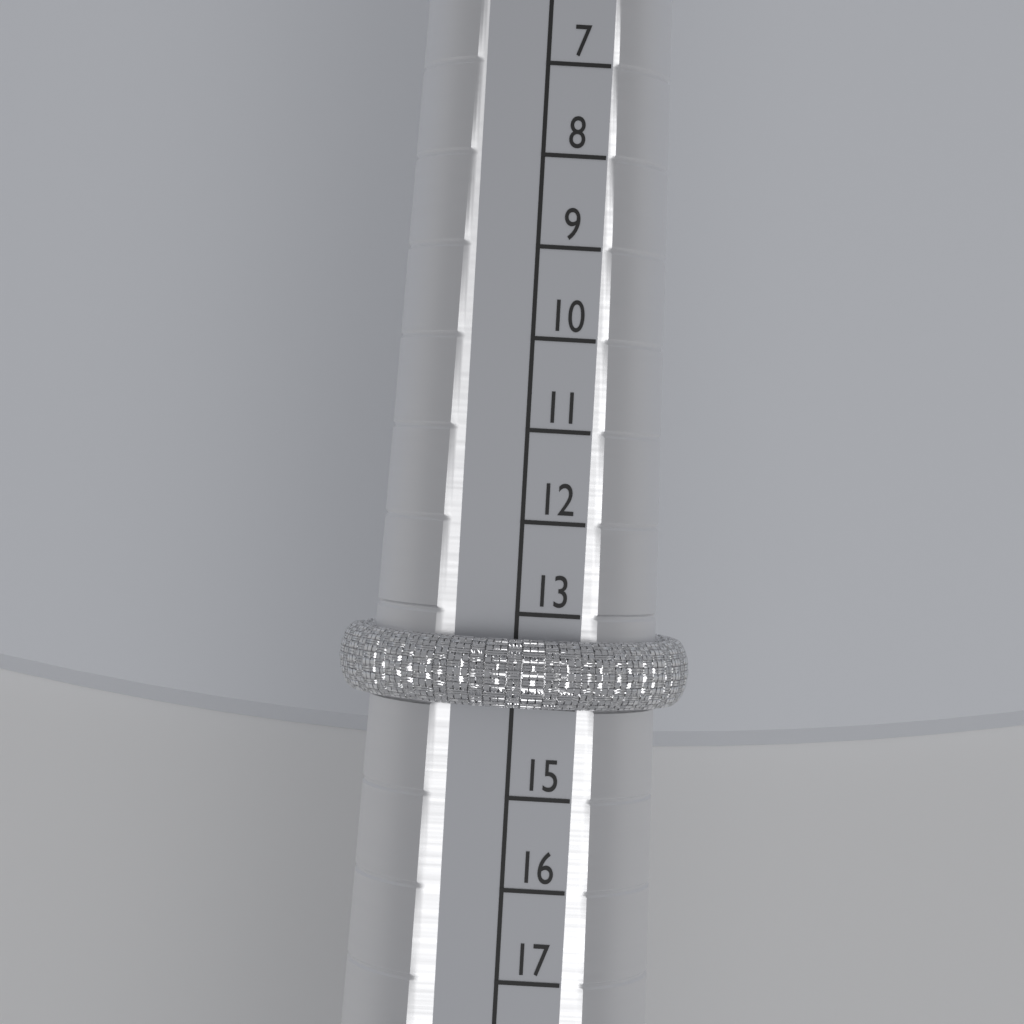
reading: 14 (no unit)
